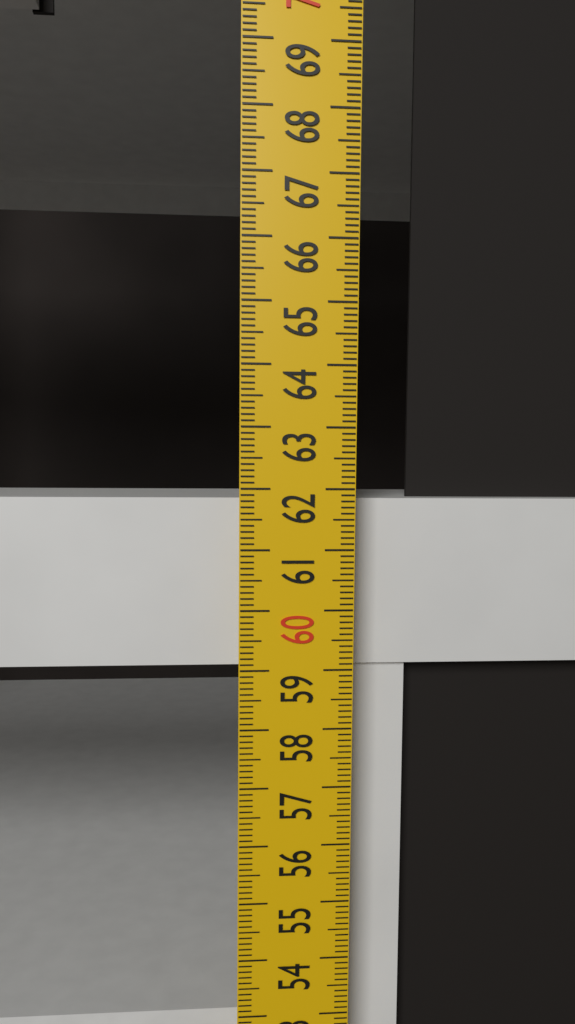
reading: 61.8 cm
